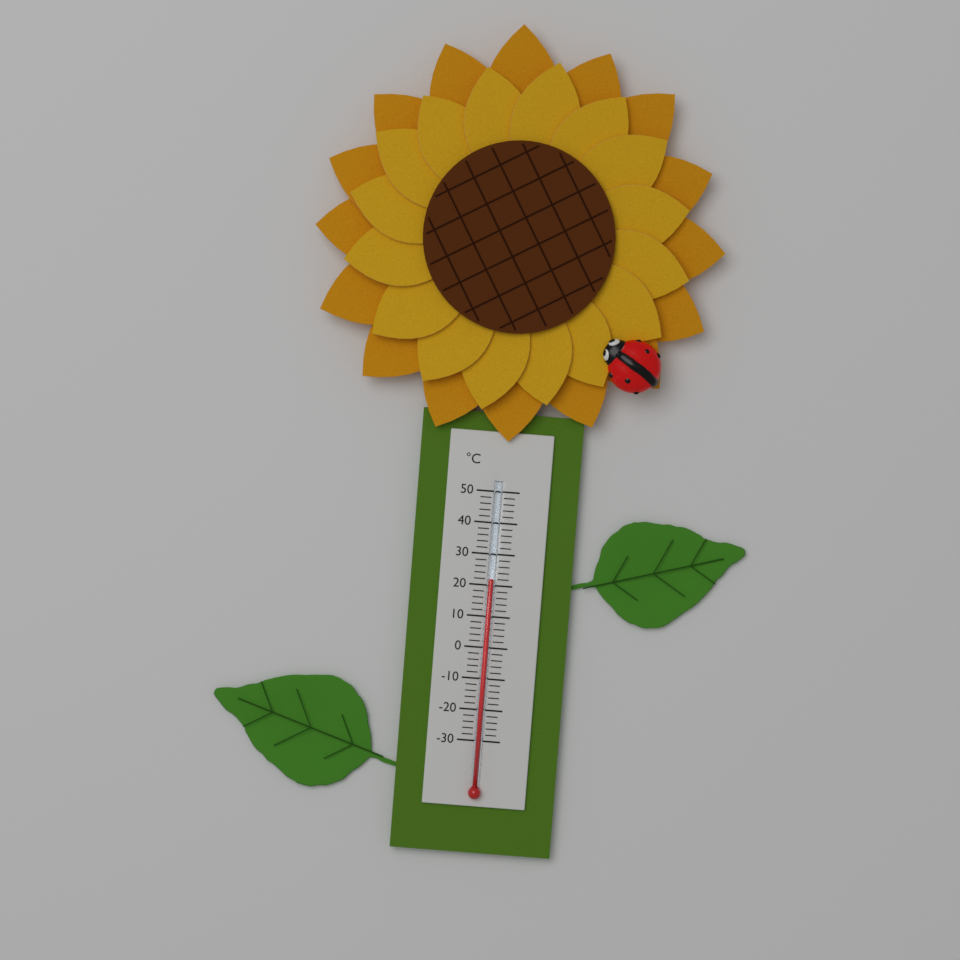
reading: 22 °C
